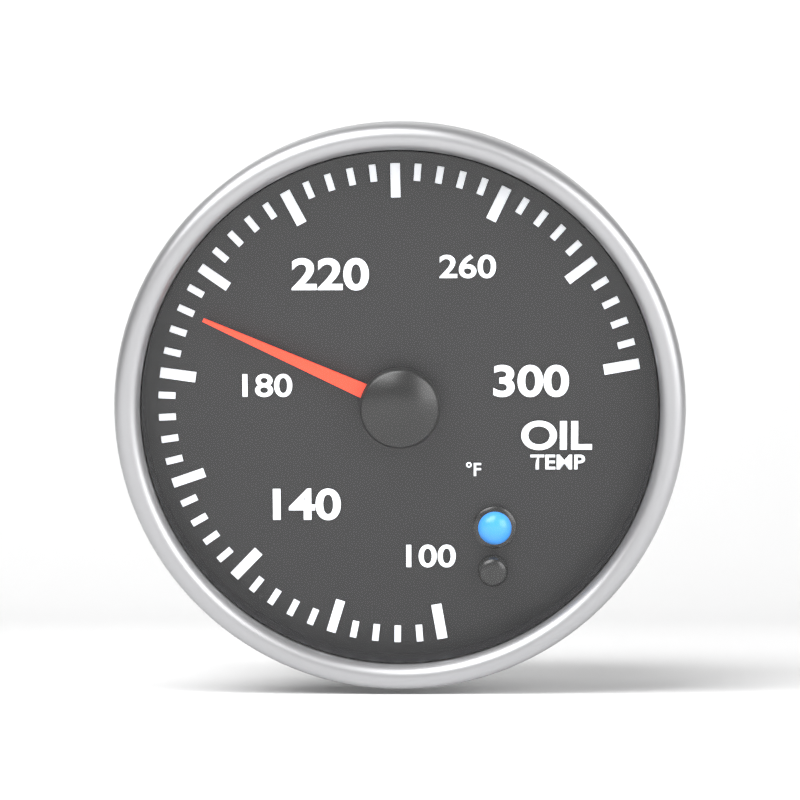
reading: 192 °F
